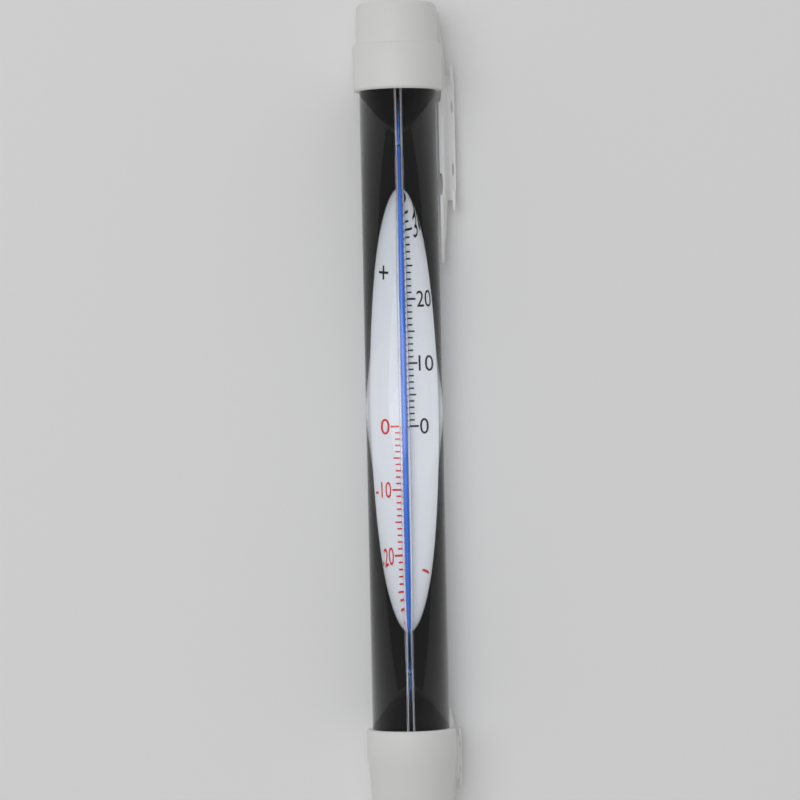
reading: 40 °C
